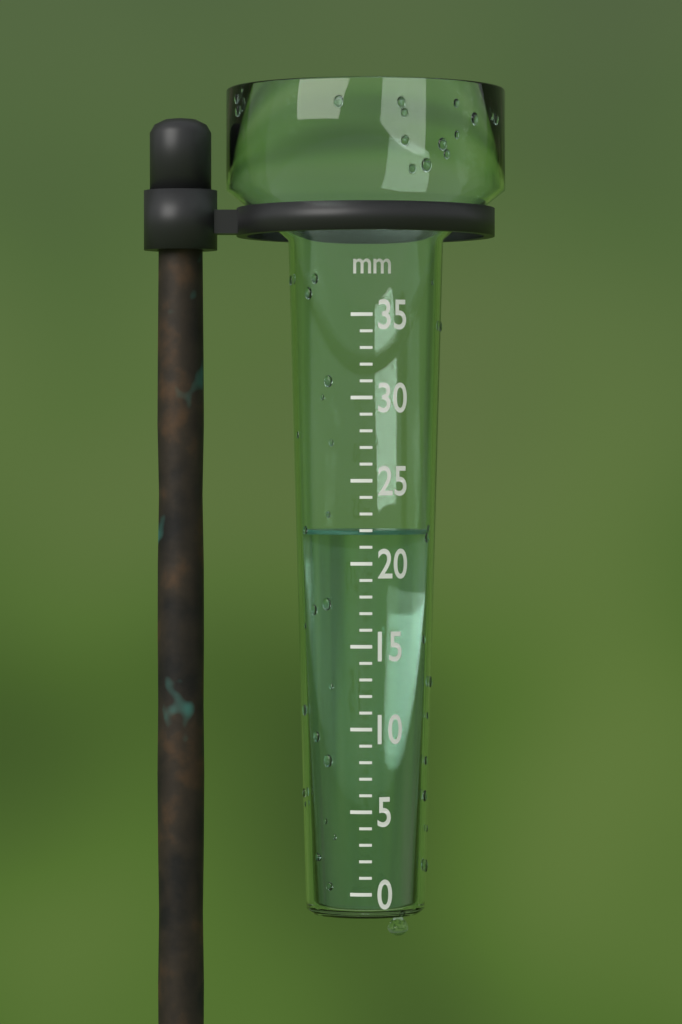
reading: 22 mm
